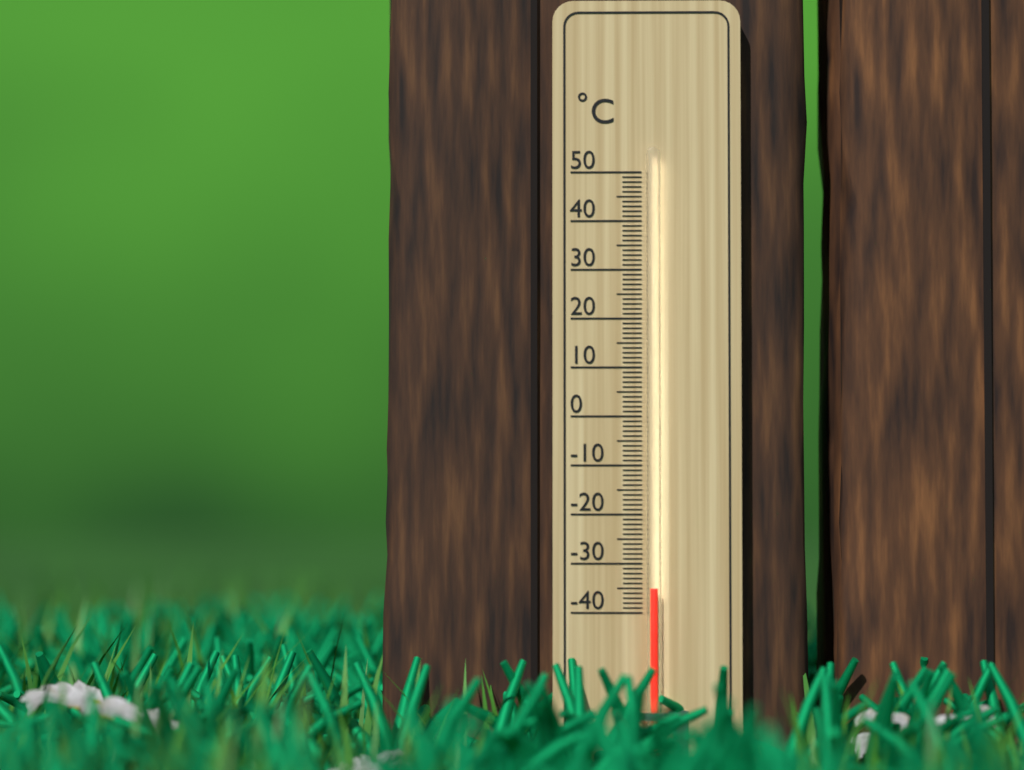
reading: -35 °C
